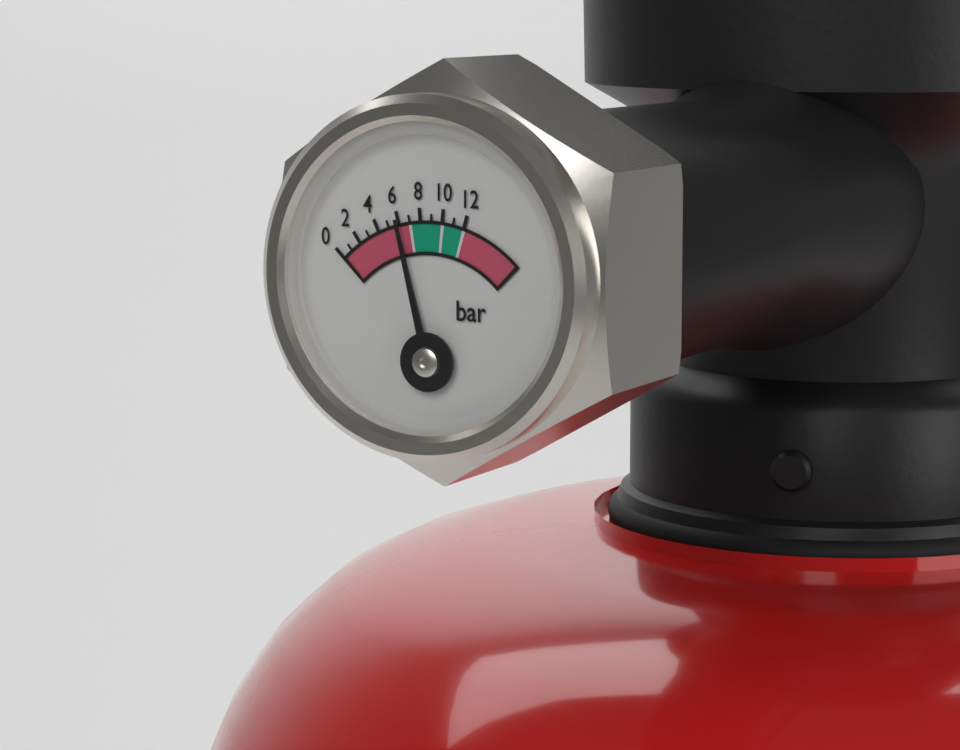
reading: 6 bar
